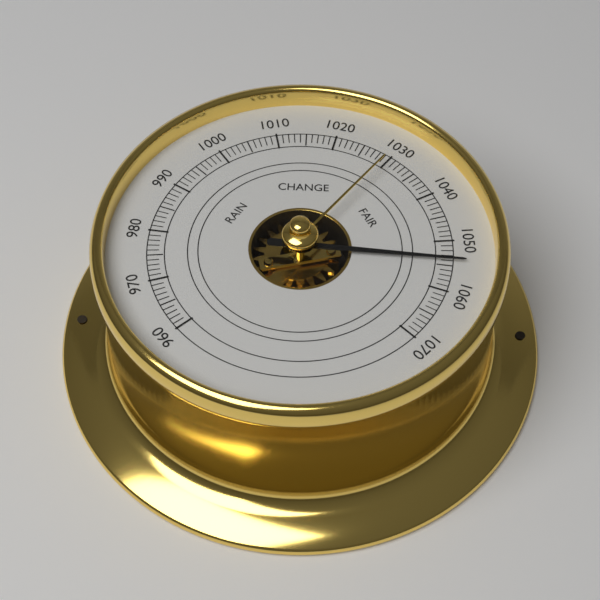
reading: 1054 (no unit)
